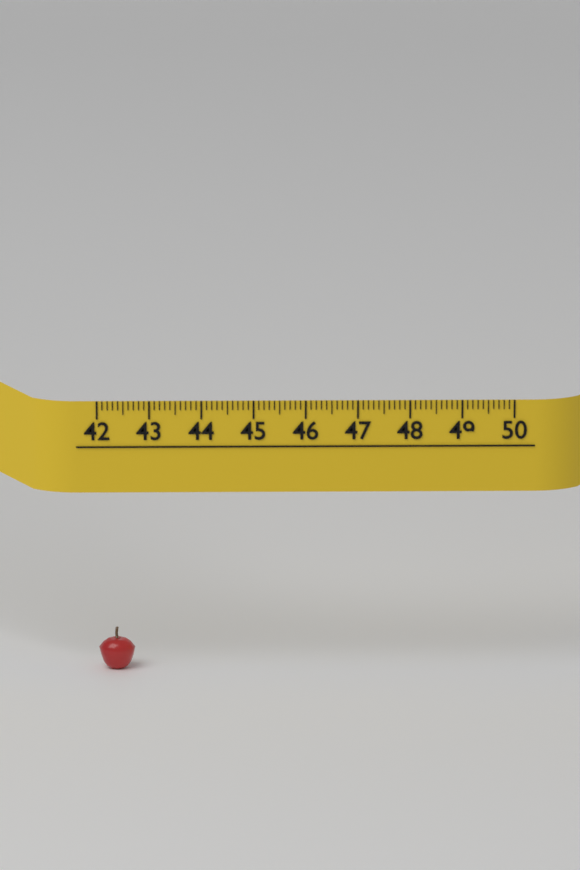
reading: 42.7 (no unit)
